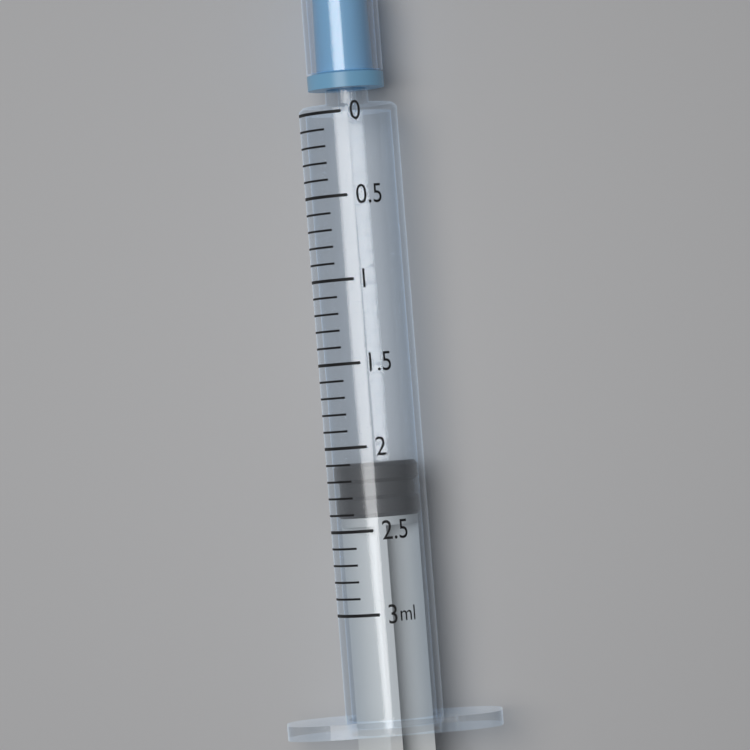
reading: 2.1 ml
